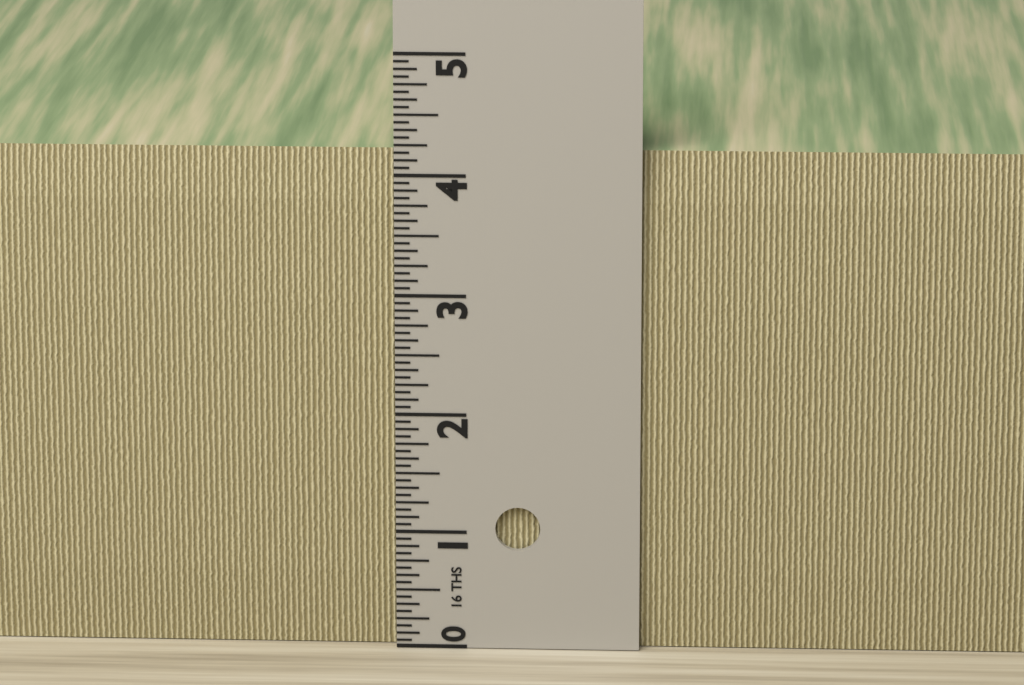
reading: 4.1875 in
